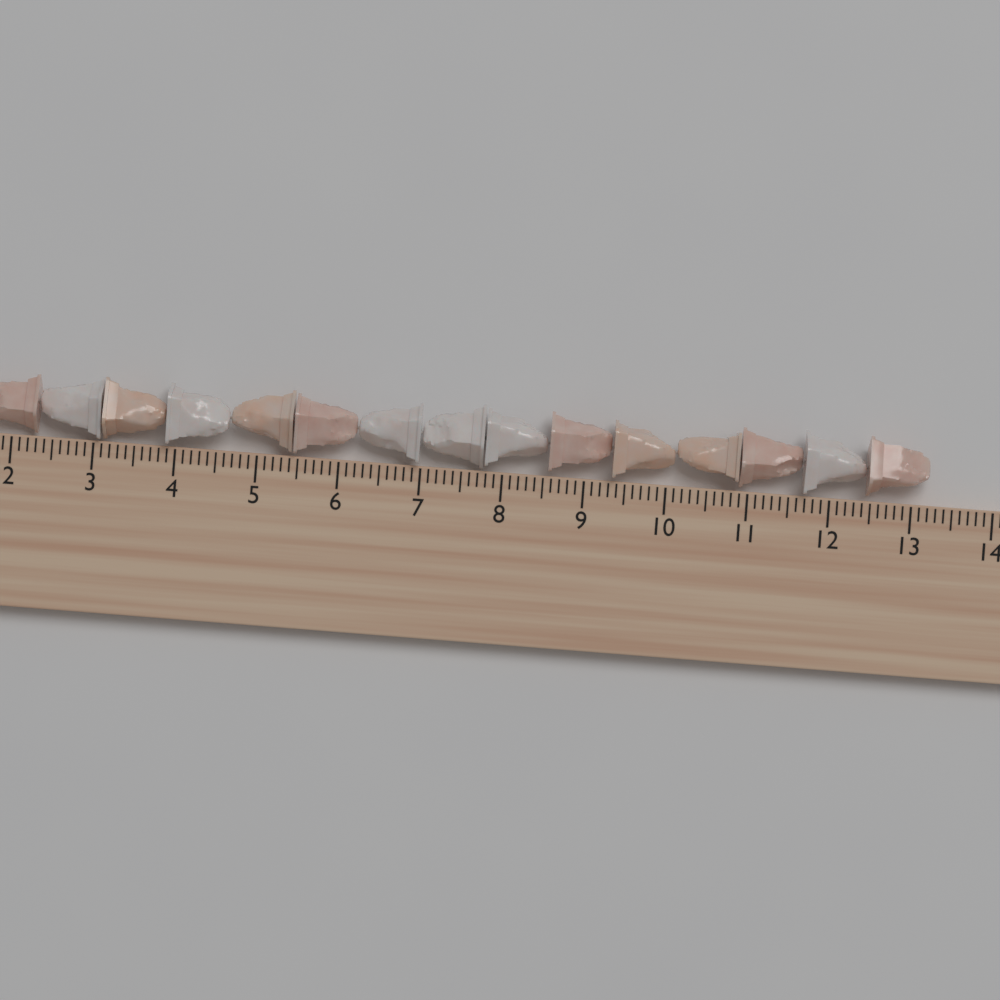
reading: 13.2 cm
